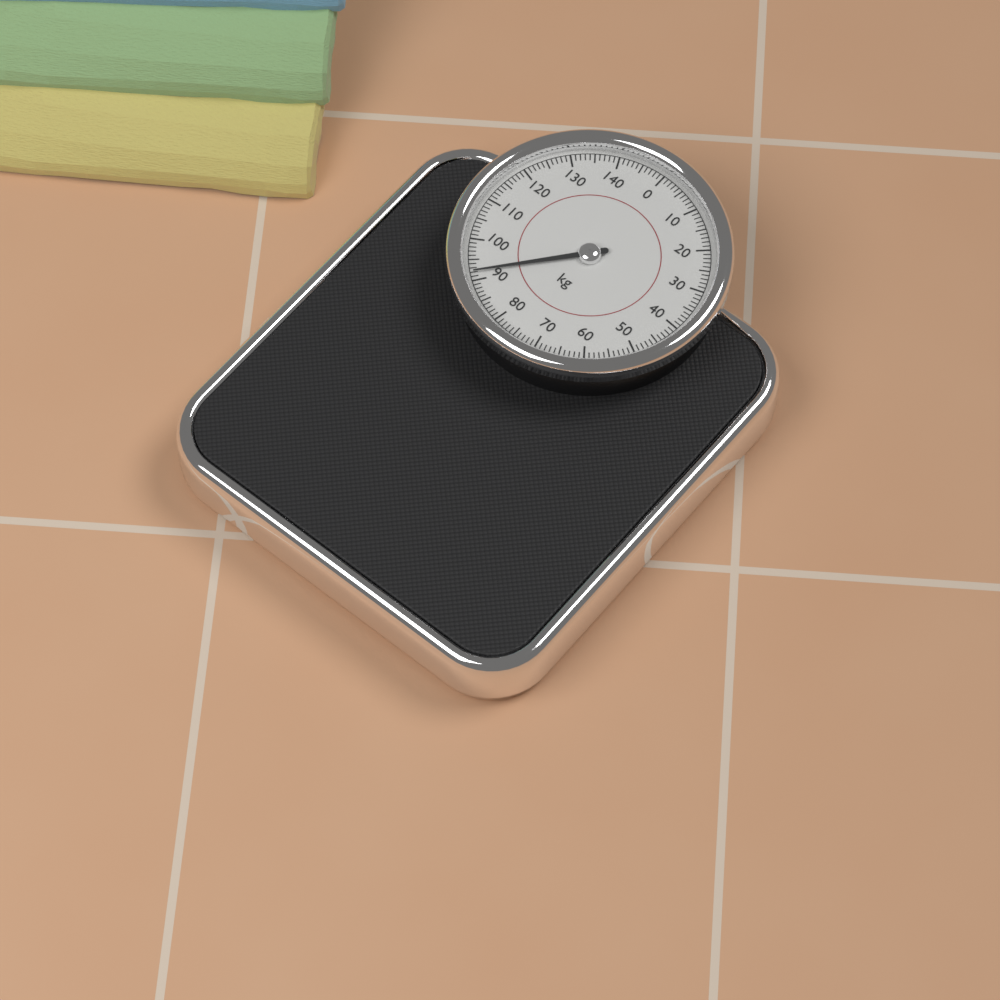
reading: 92 kg
